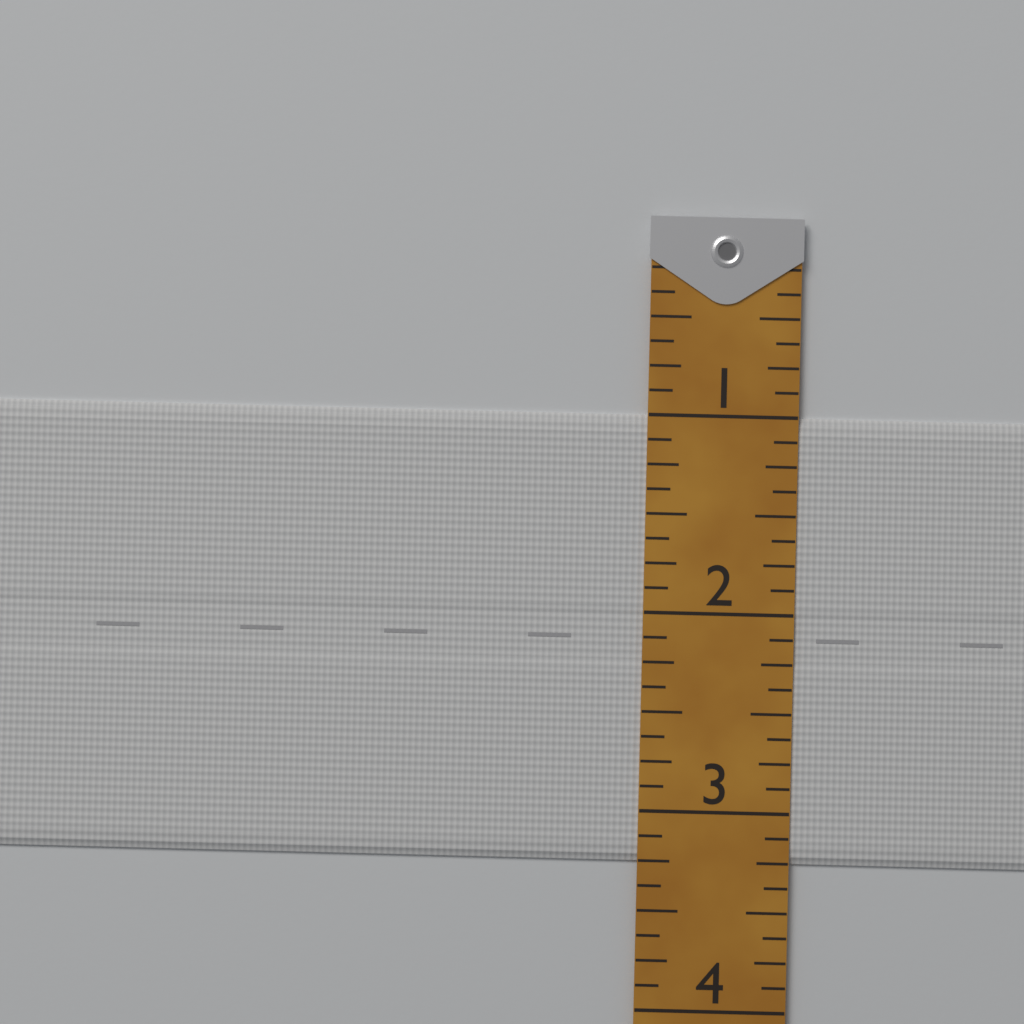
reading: 3.250 (no unit)
